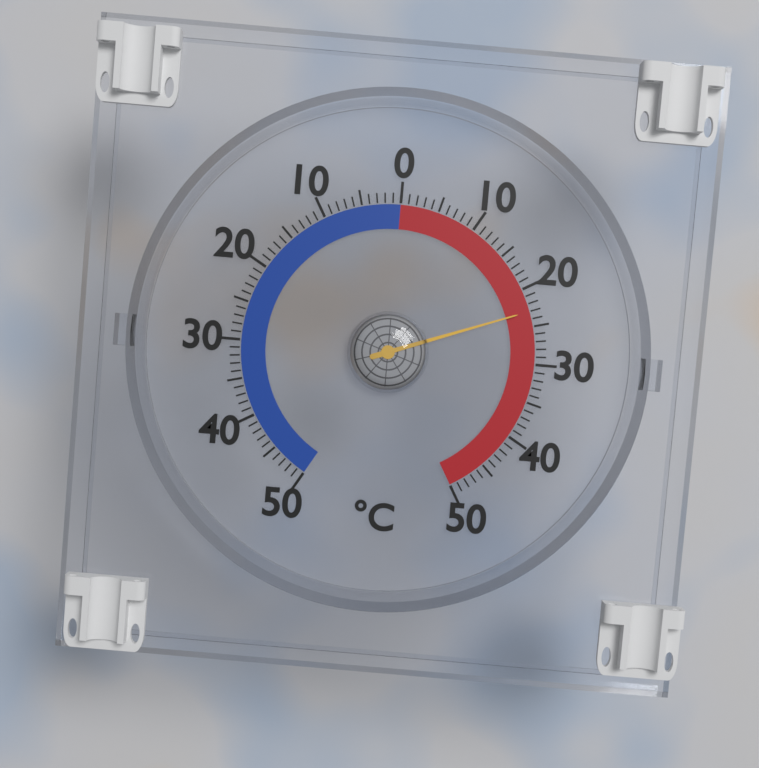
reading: 23 °C
